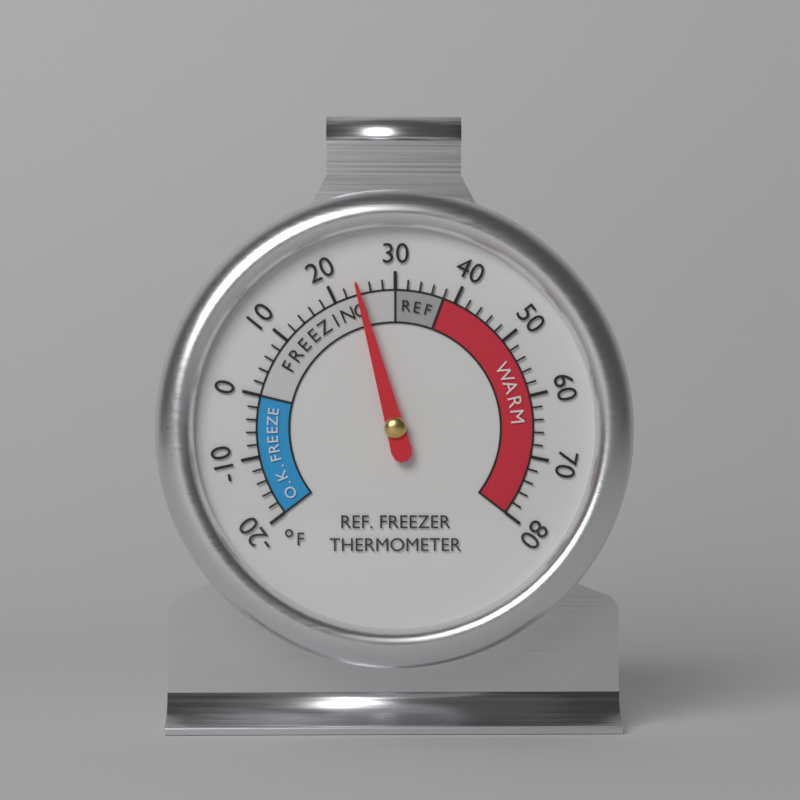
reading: 24 °F
